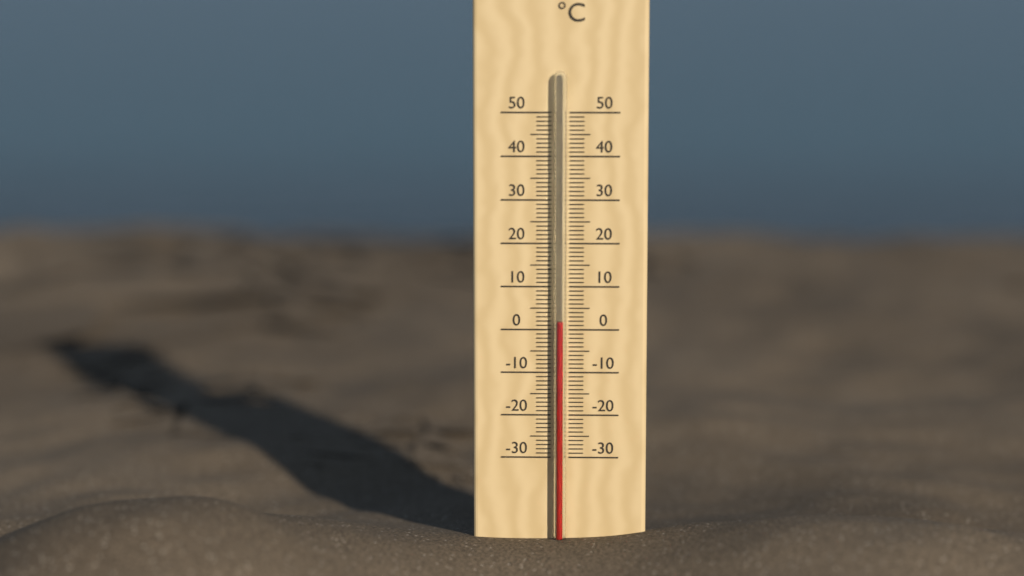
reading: 2 °C
